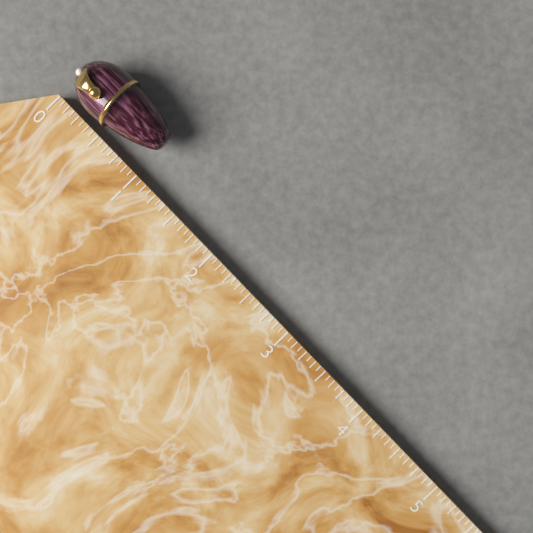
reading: 1.0000 (no unit)
